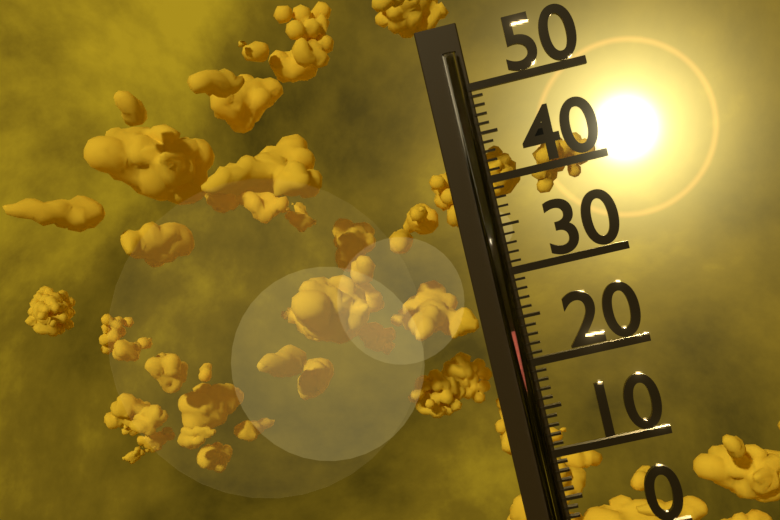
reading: 24 (no unit)
